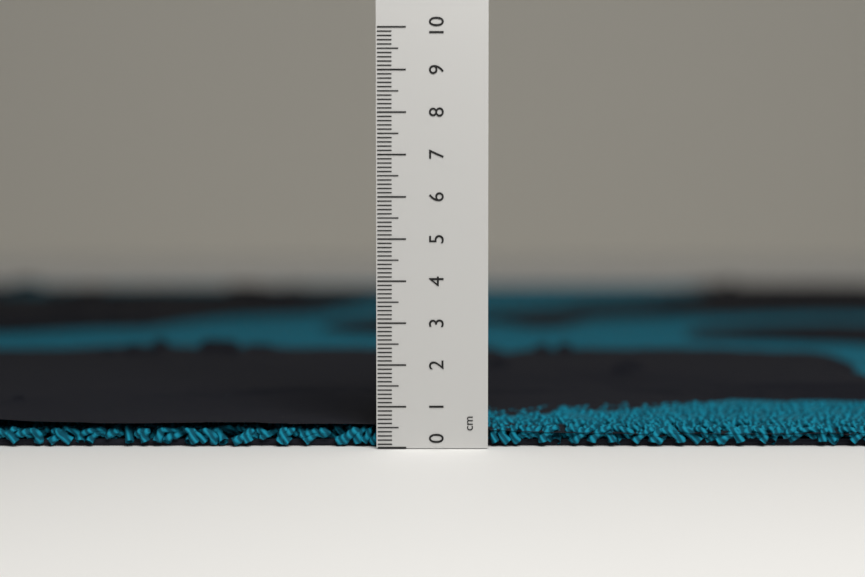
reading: 0.5 cm
